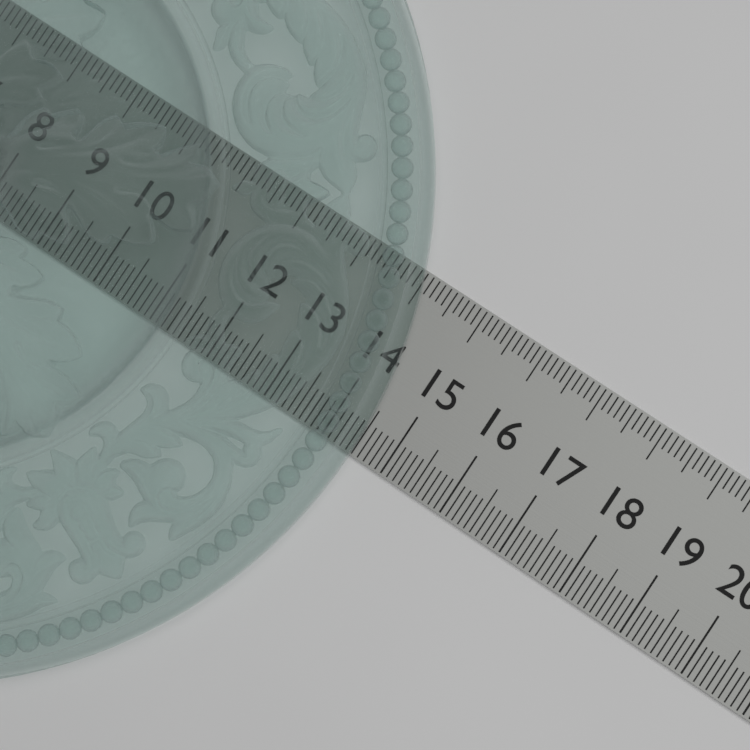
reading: 14.5 (no unit)
